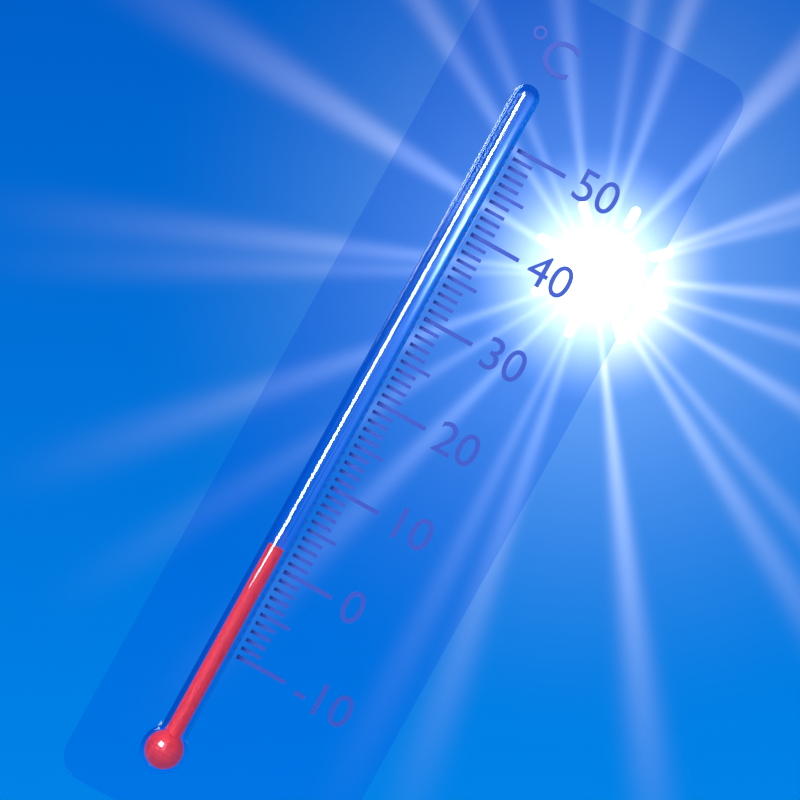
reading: 2 °C
